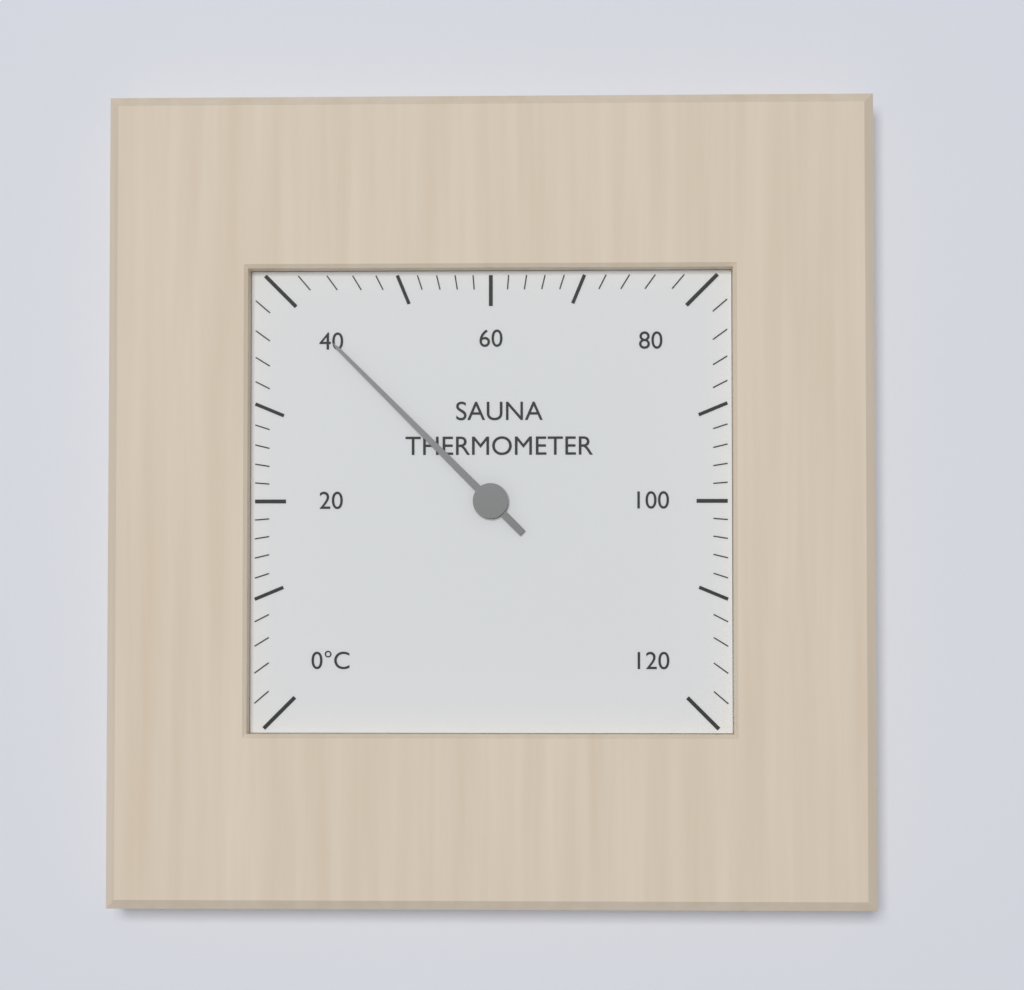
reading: 40 °C
